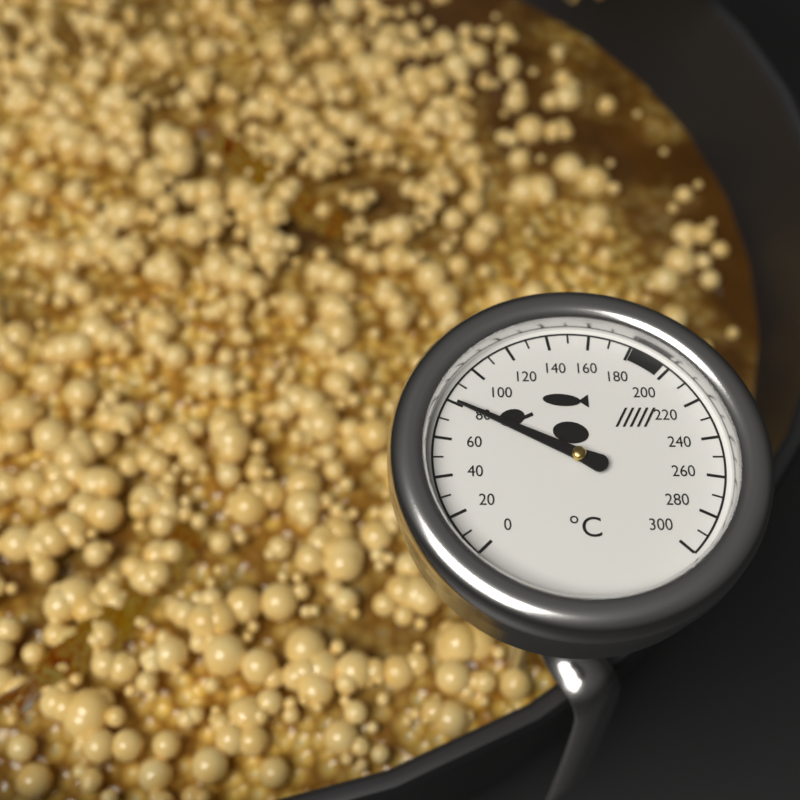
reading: 80 °C
